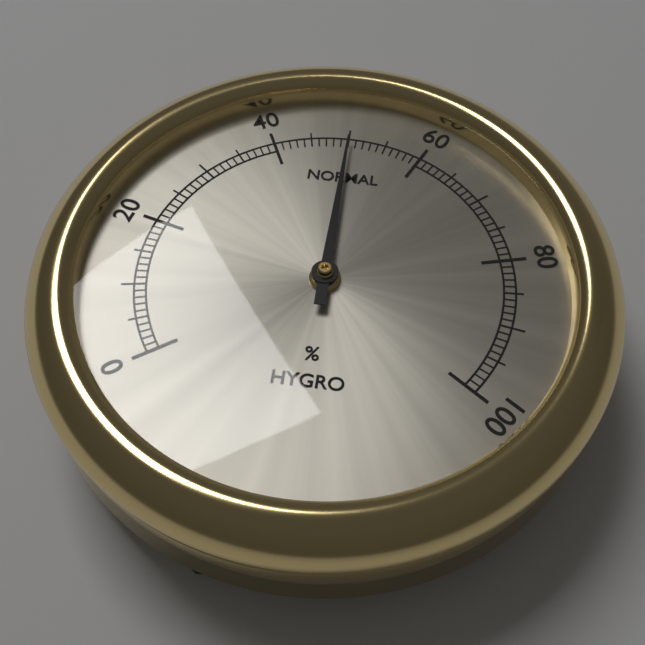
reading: 50 %
